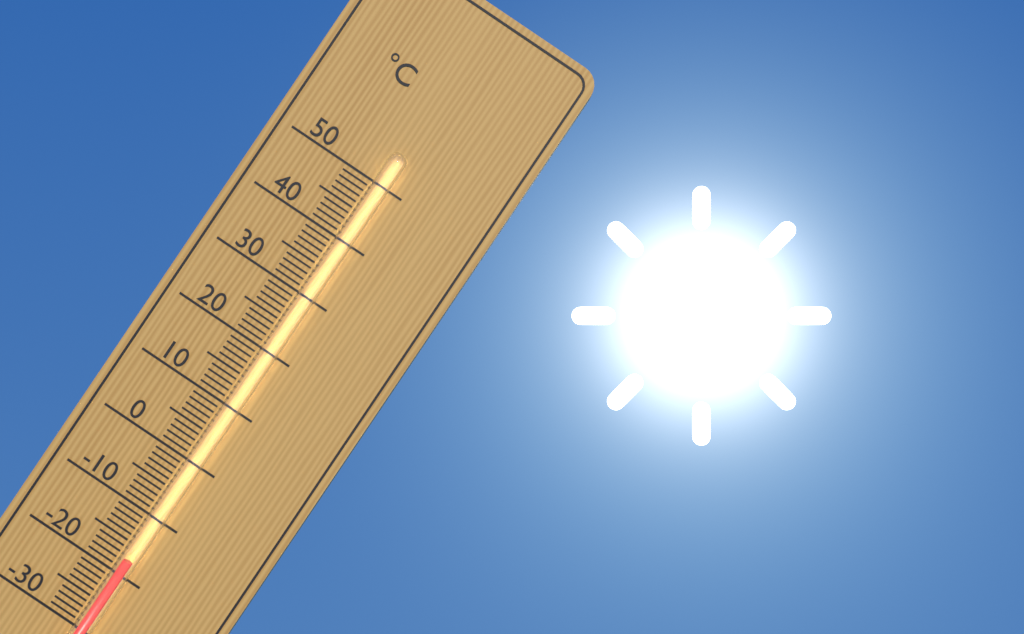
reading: -17 °C
